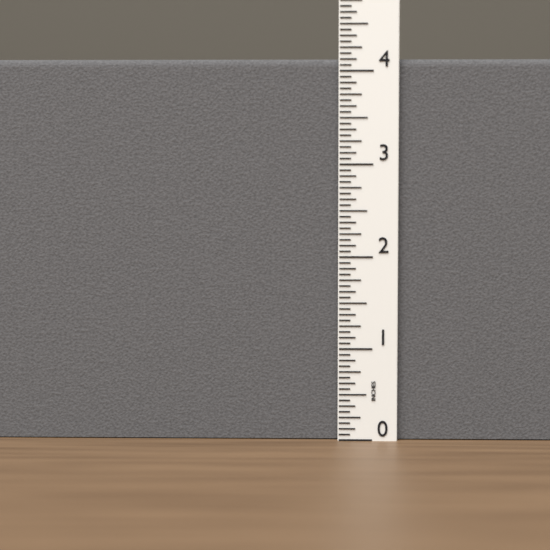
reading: 4.1250 in
